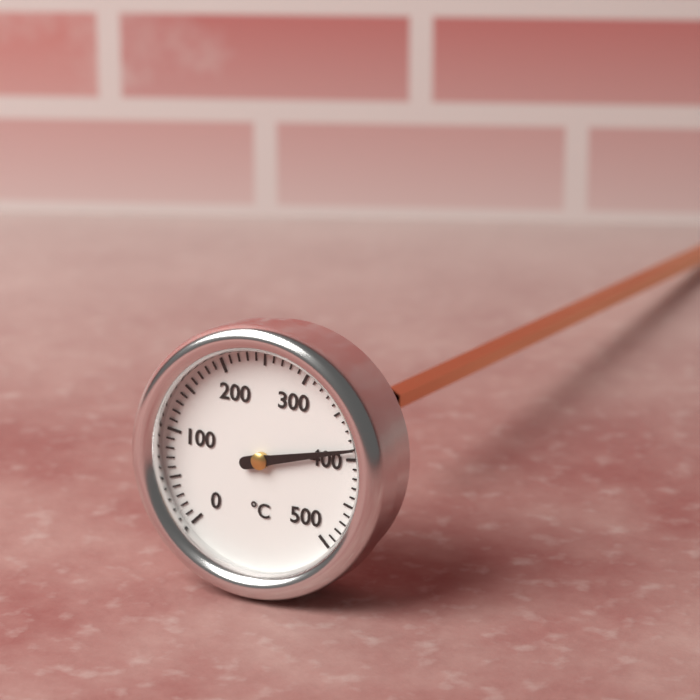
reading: 390 °C
